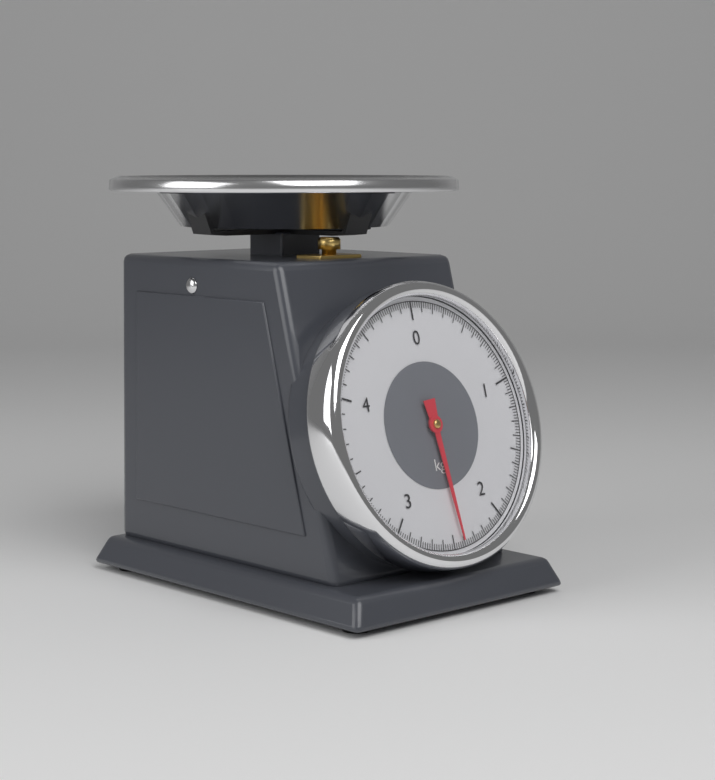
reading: 2.42 kg
